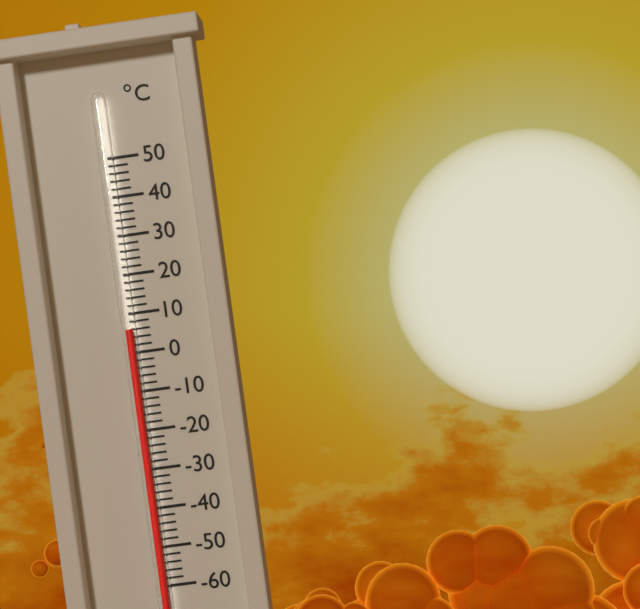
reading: 6 °C
